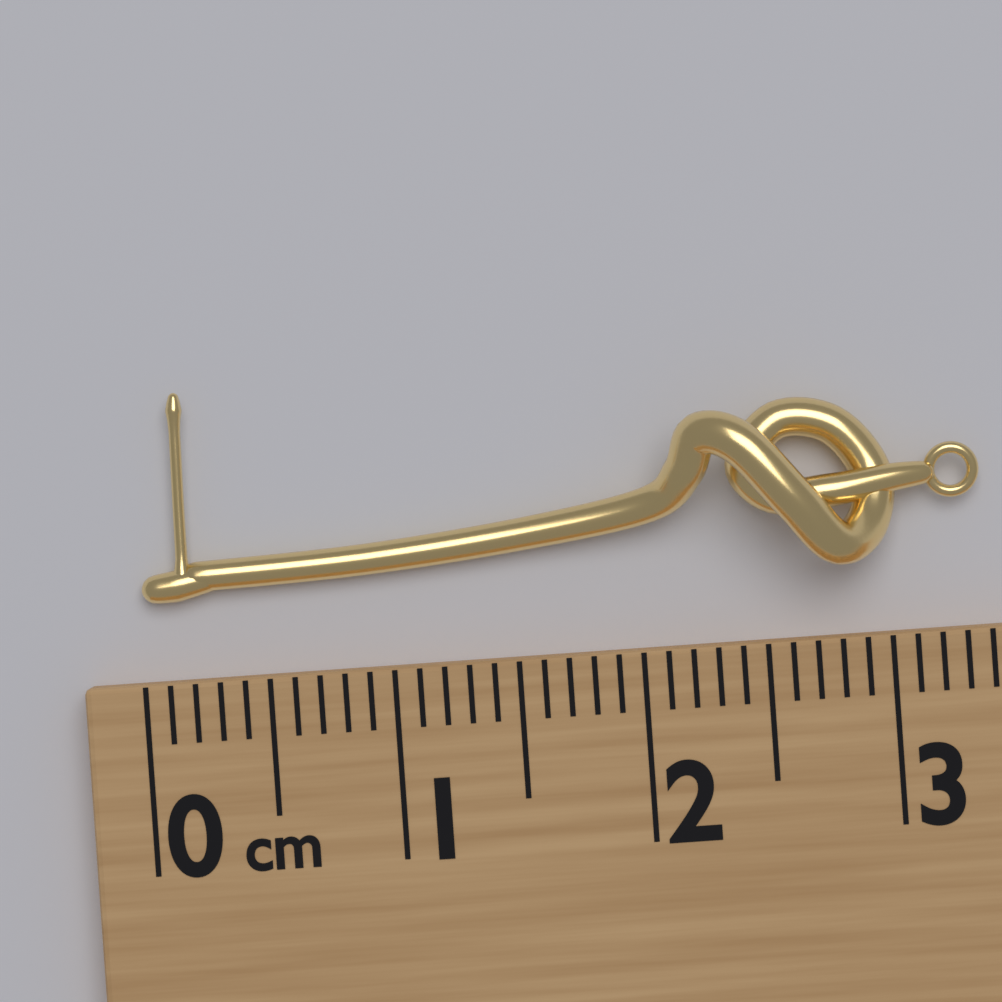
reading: 3.4 cm
